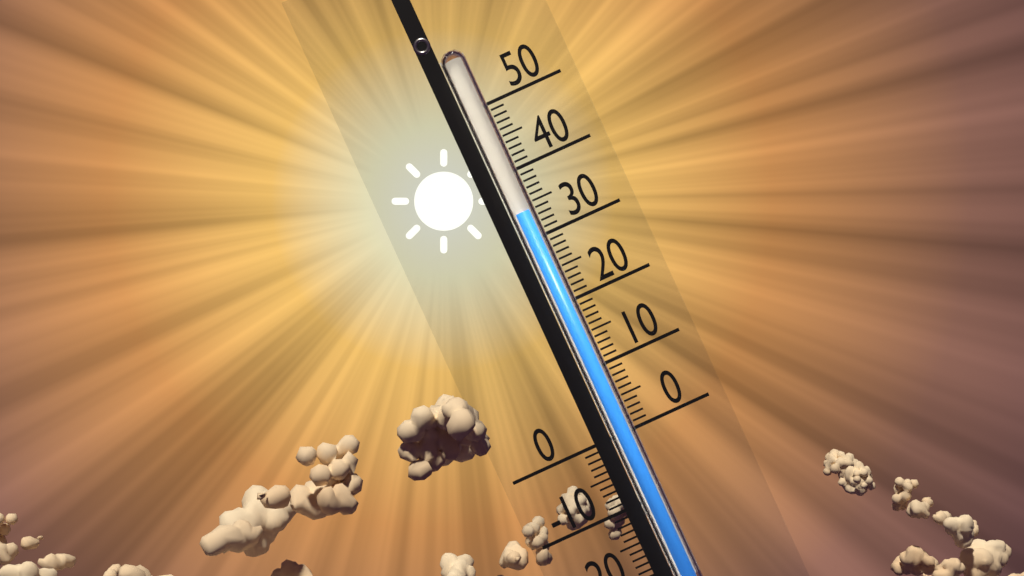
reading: 34 (no unit)
